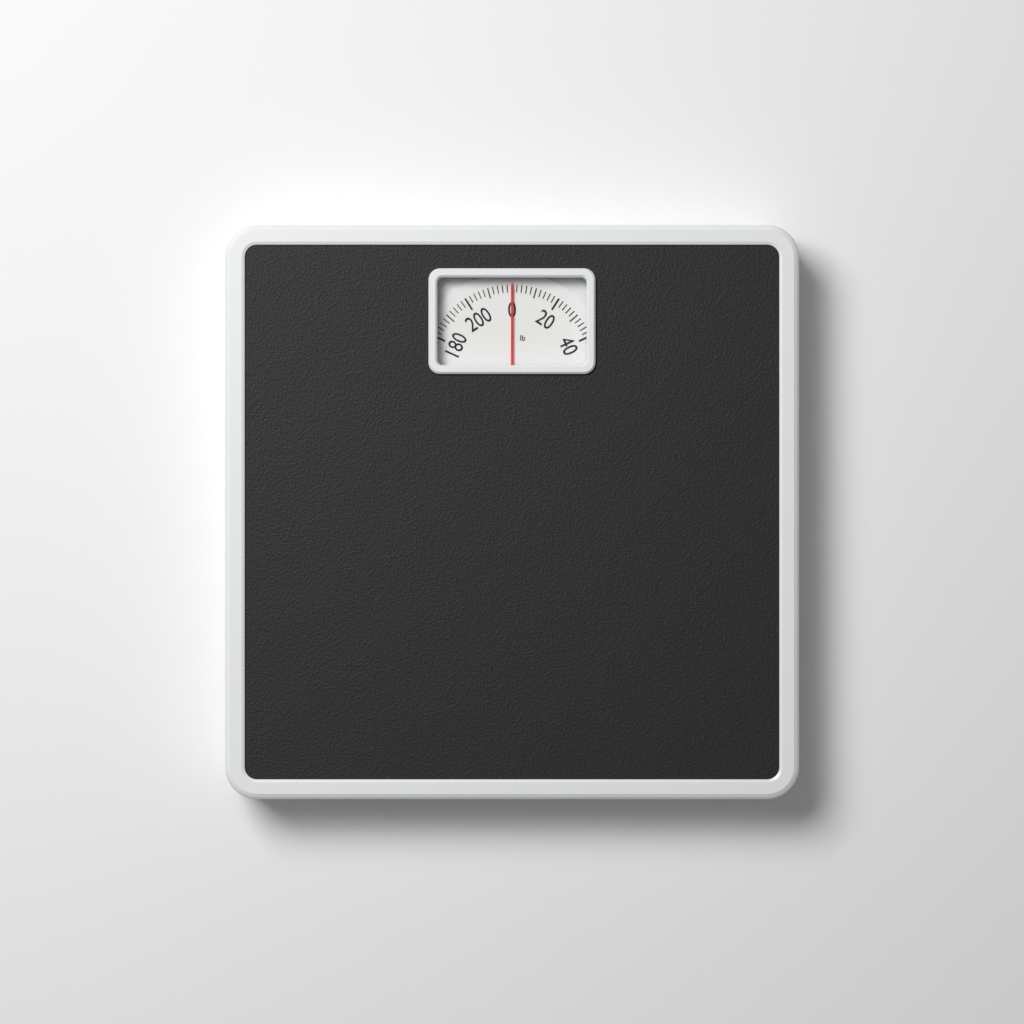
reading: 0 lb
